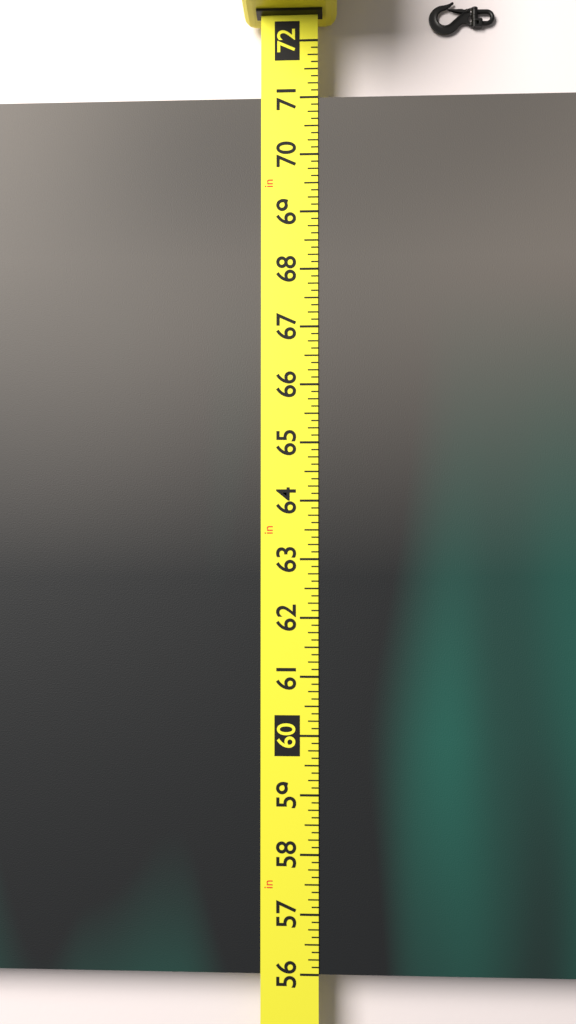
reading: 71.000 in
